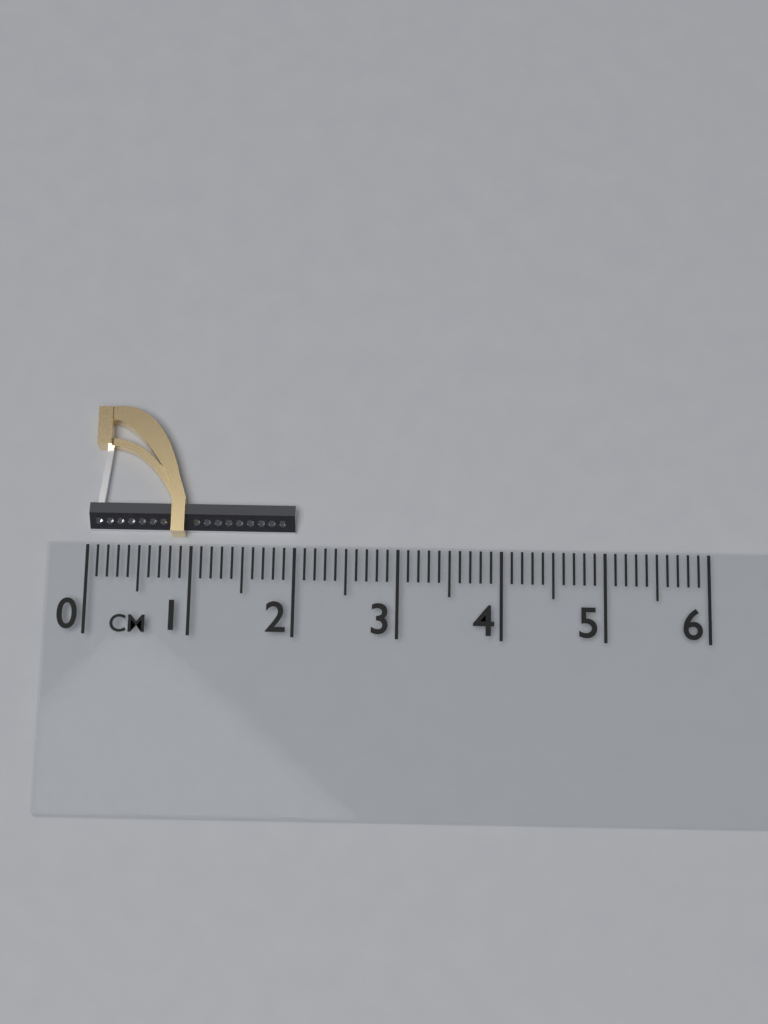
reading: 2.0 cm
